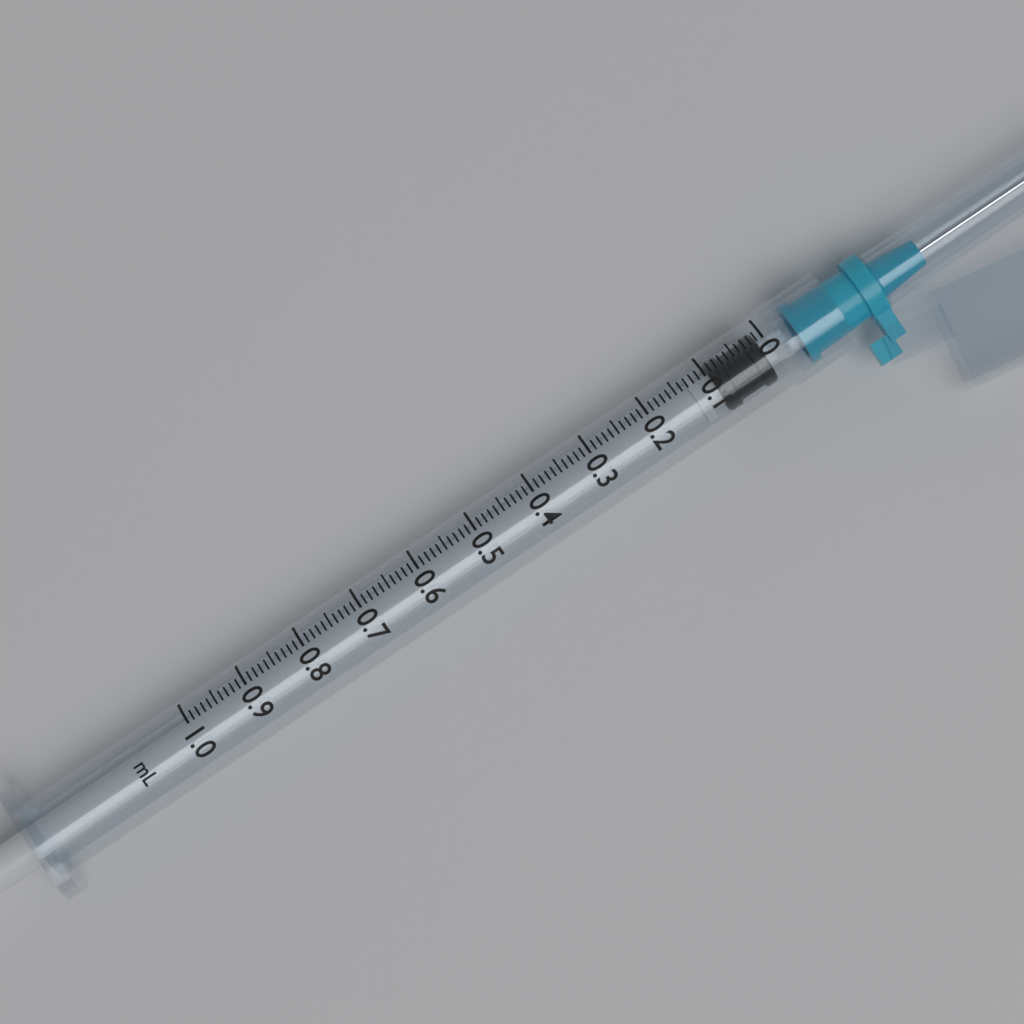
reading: 0.01 ml
